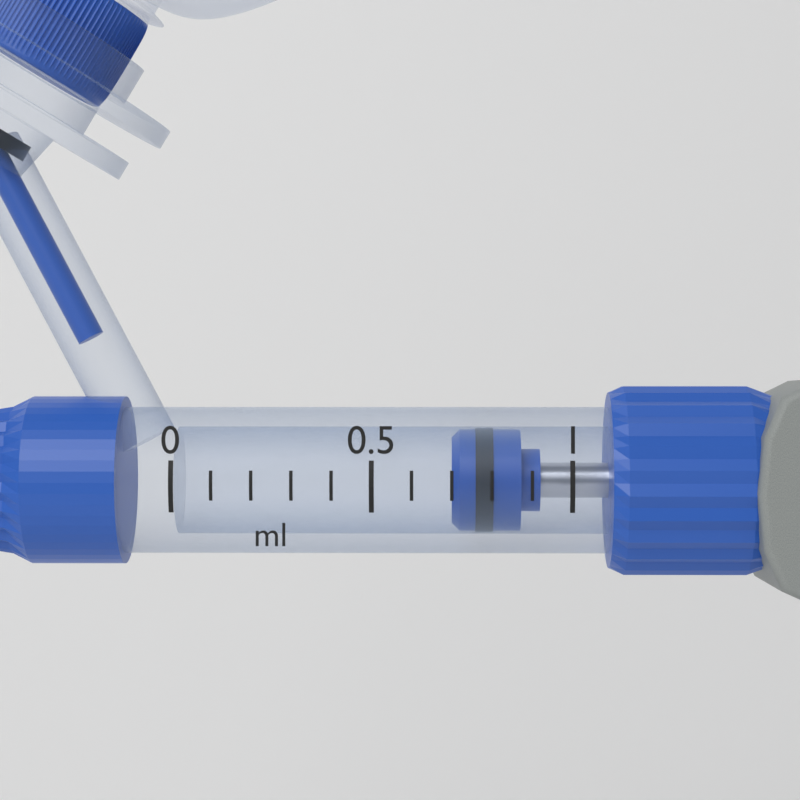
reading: 0.7 ml
